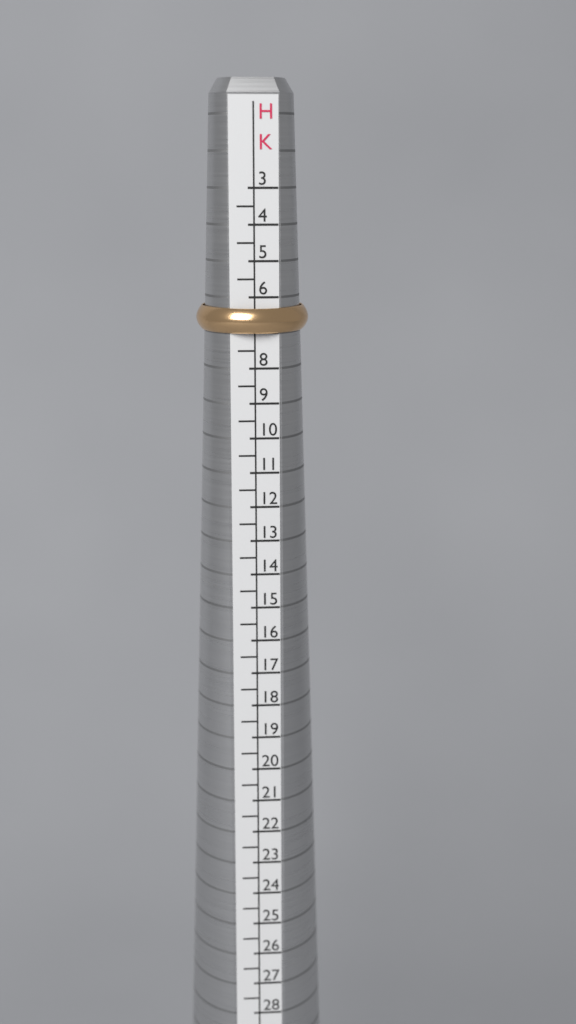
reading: 7.0 HK
